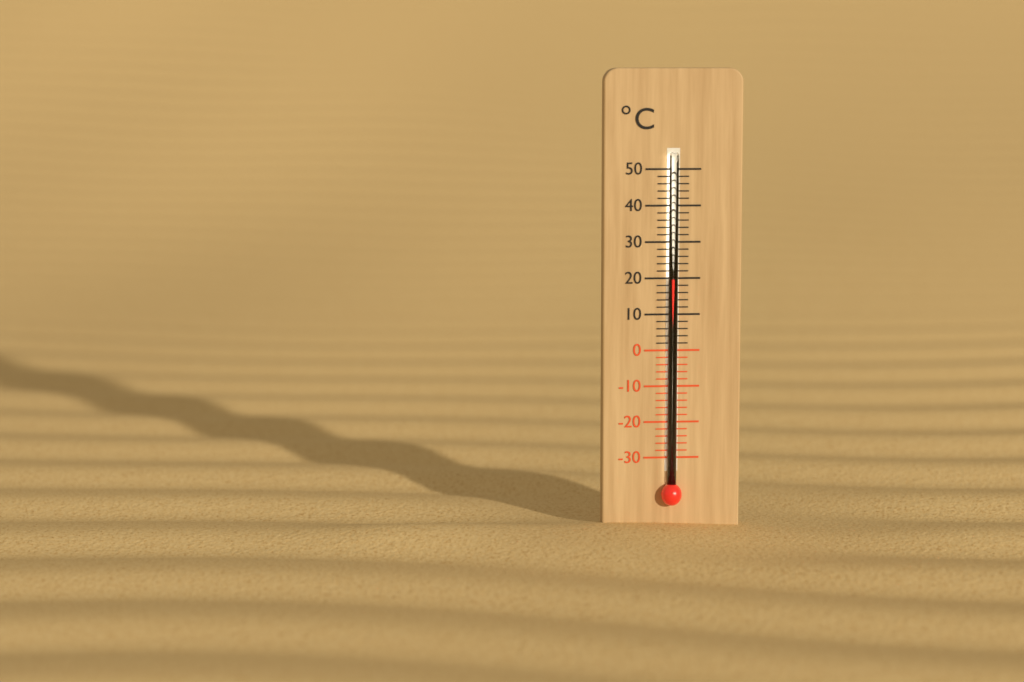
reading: 20 °C
